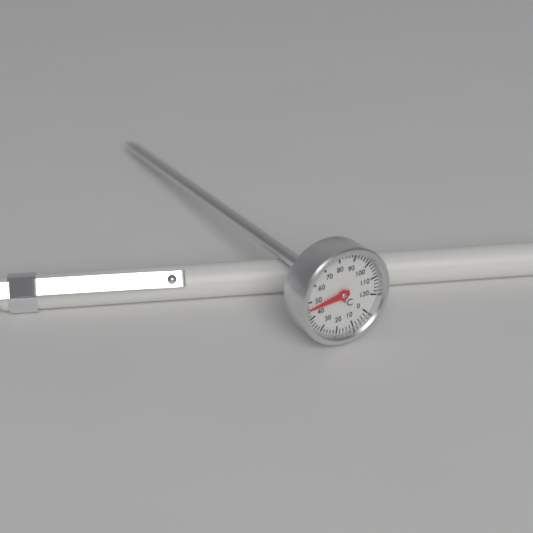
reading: 46 °C
